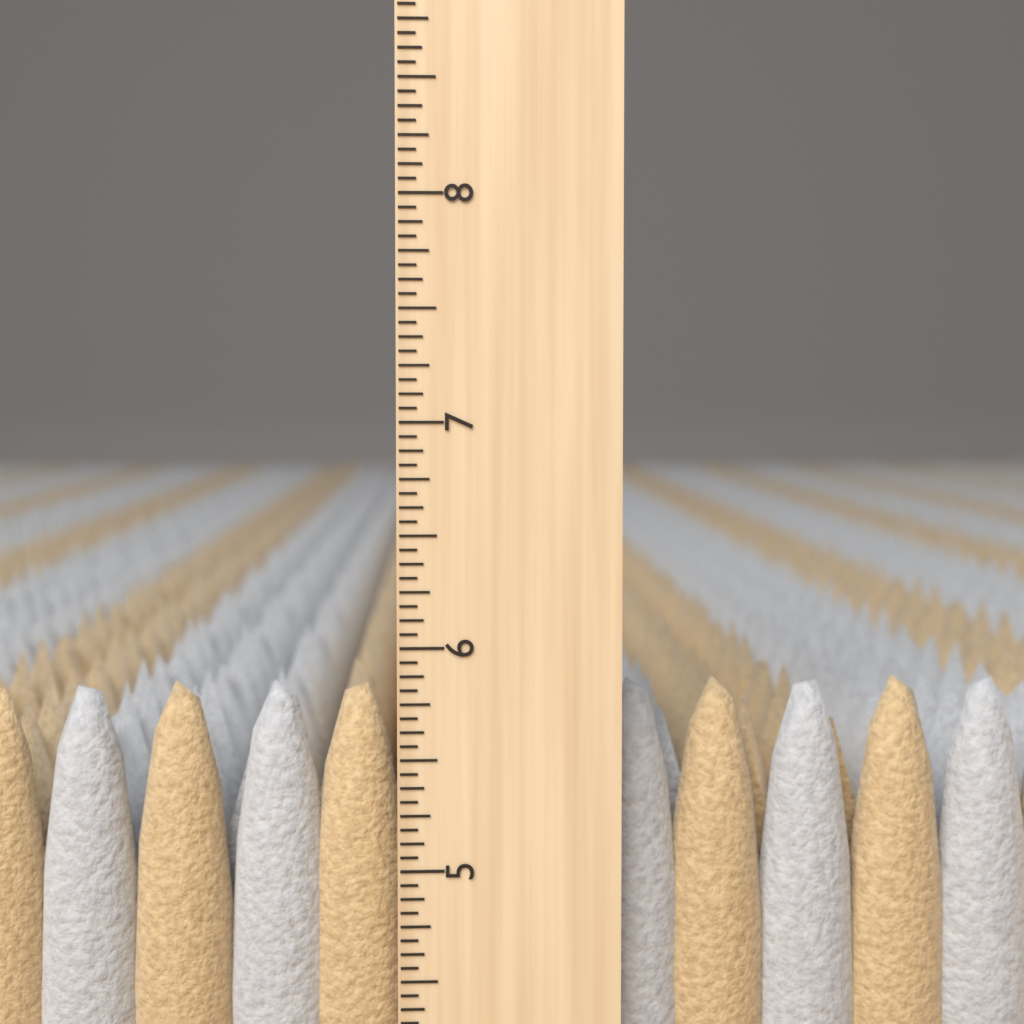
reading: 5.8125 inch
